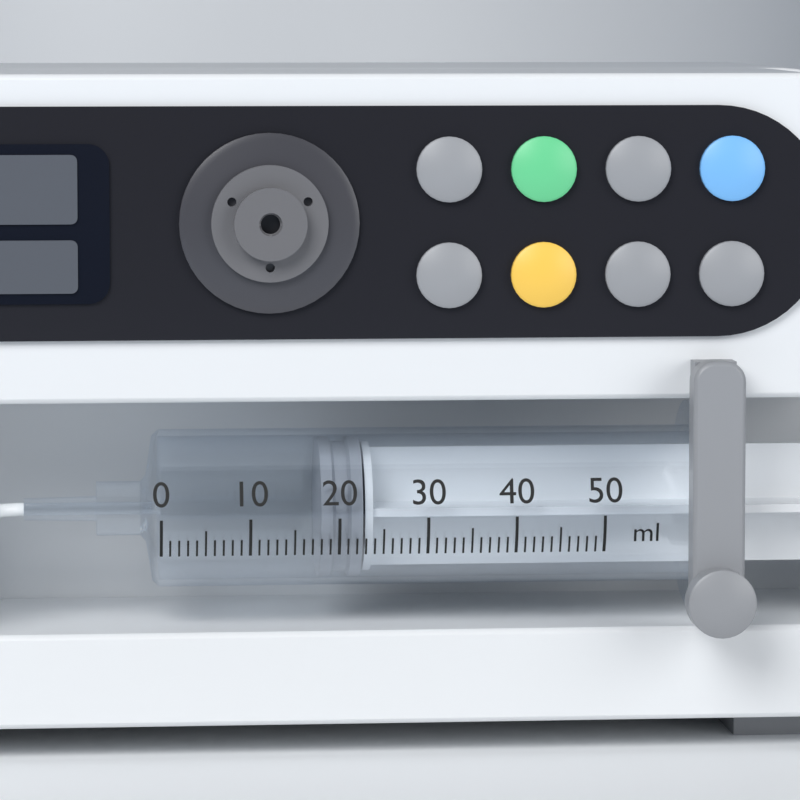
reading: 18 ml
